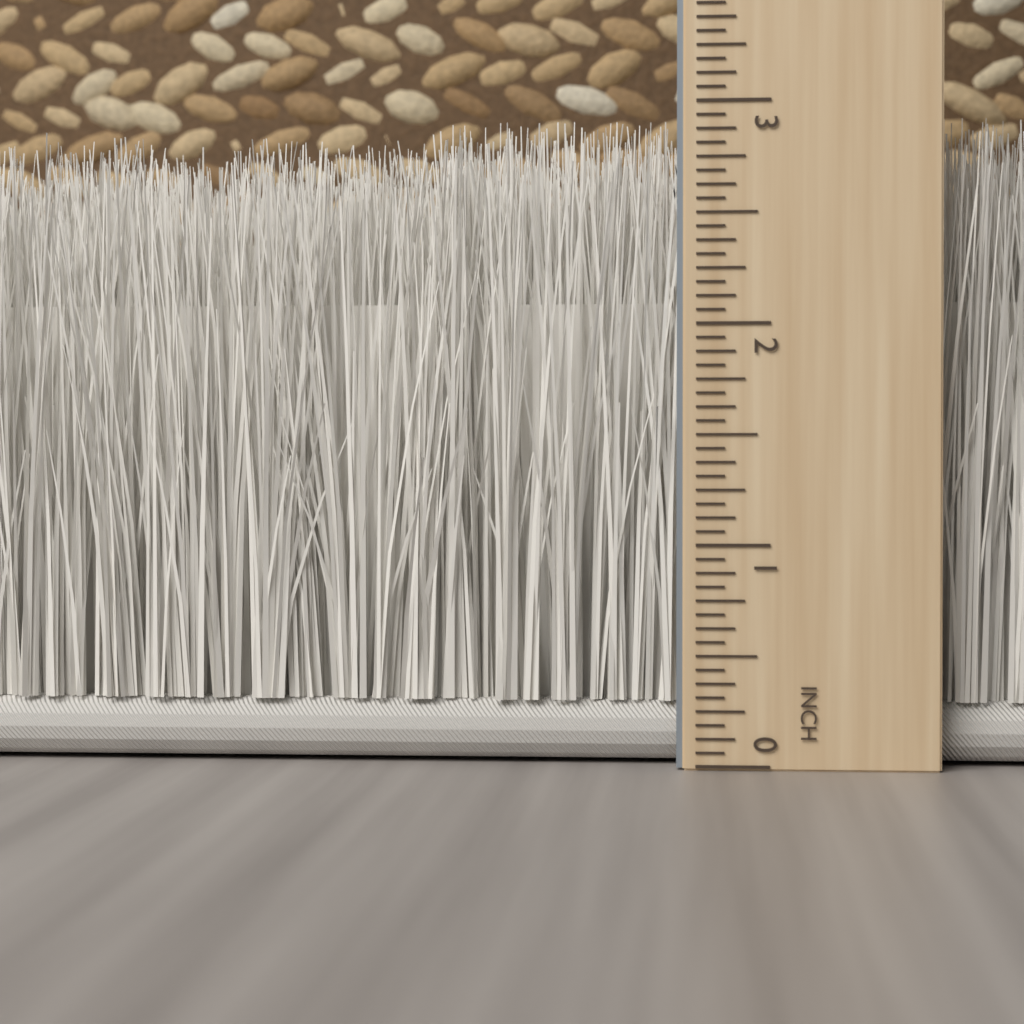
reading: 2.9375 inch
